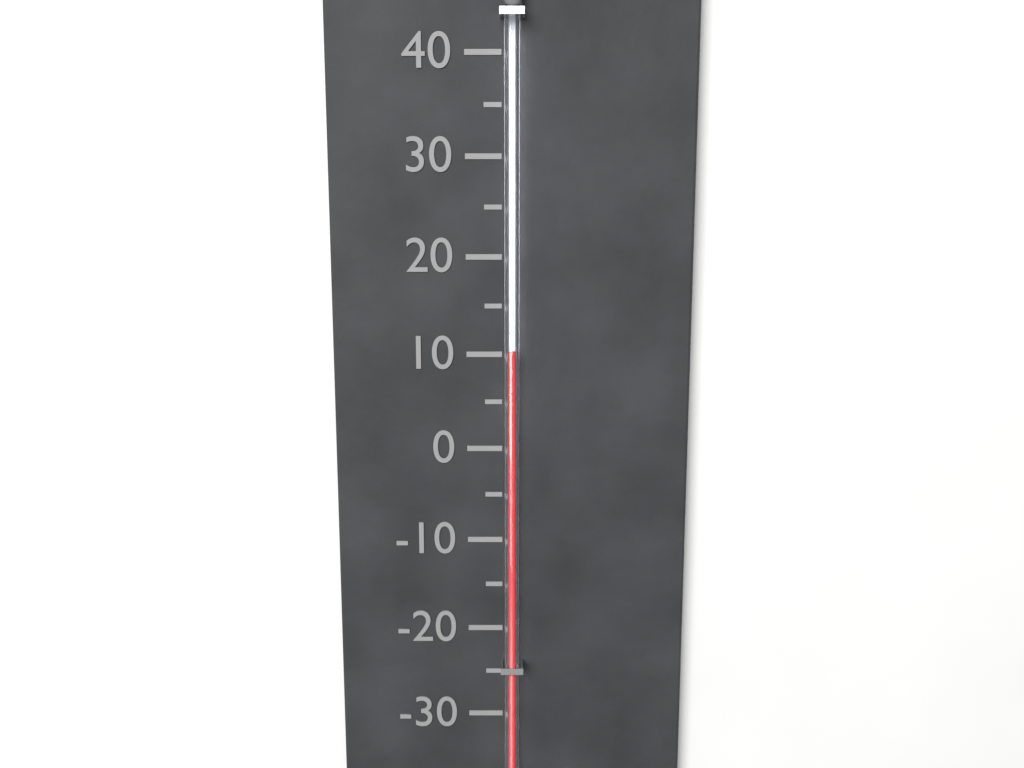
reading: 10.5 °C
